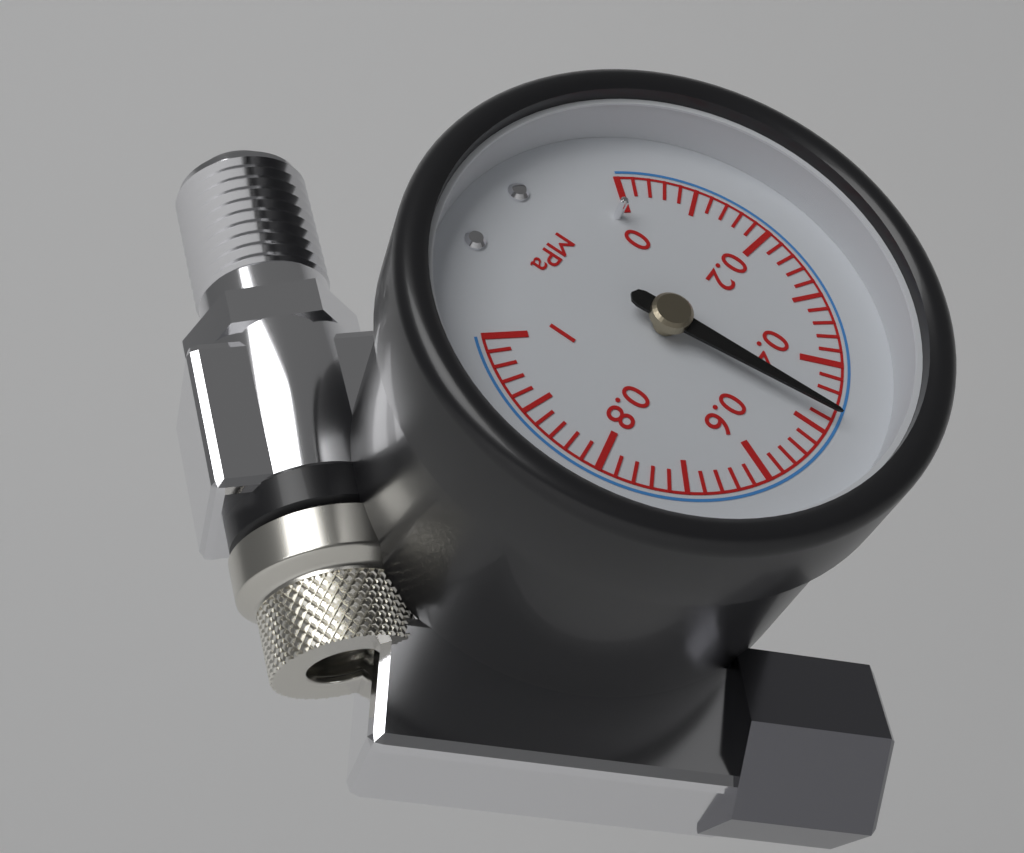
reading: 0.48 MPa
